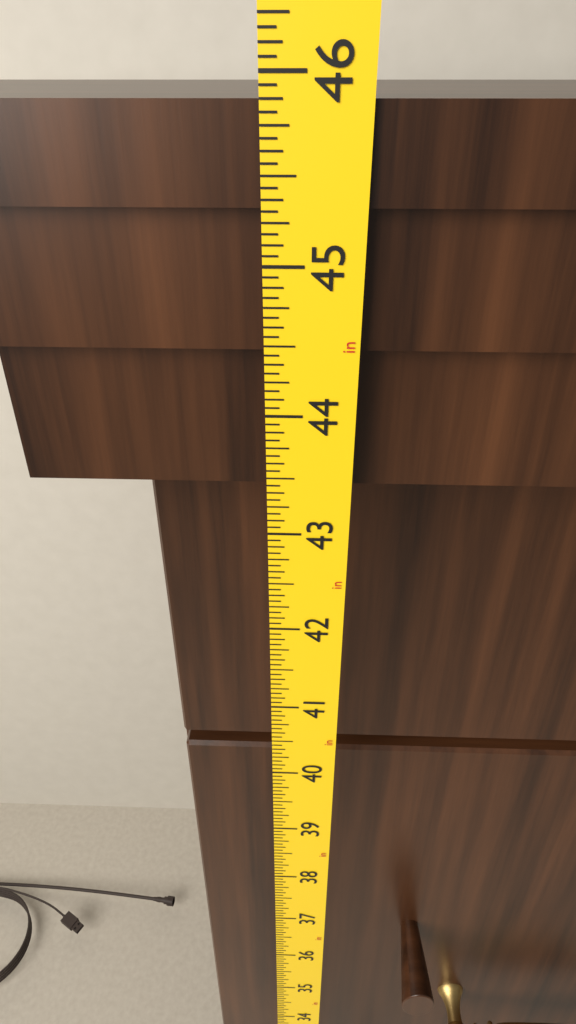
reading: 45.8750 in
